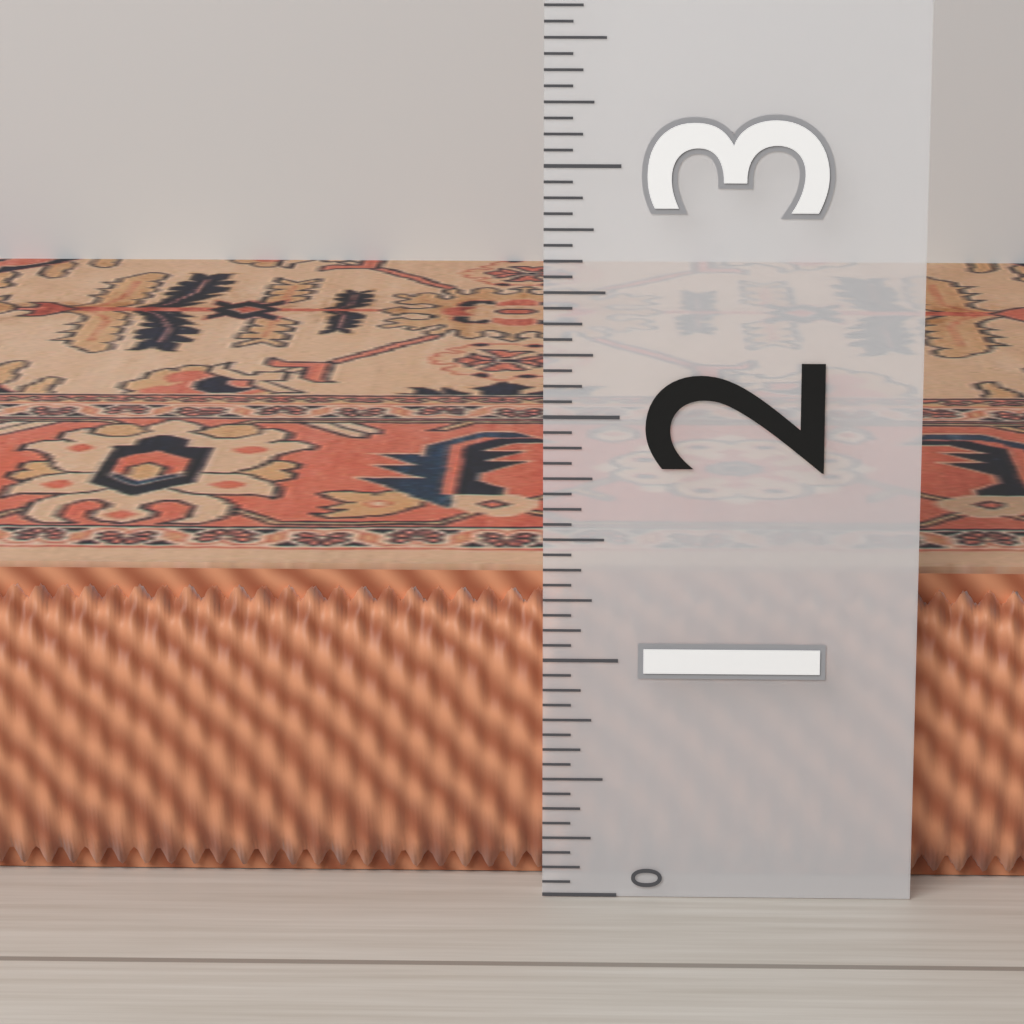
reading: 1.3125 (no unit)
